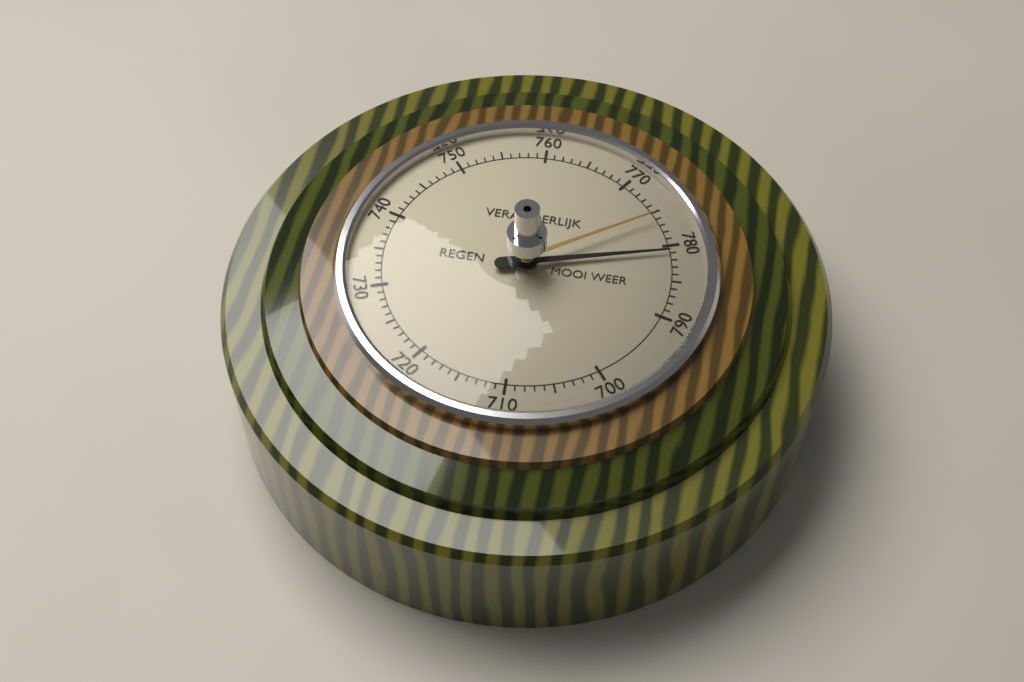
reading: 781 (no unit)
